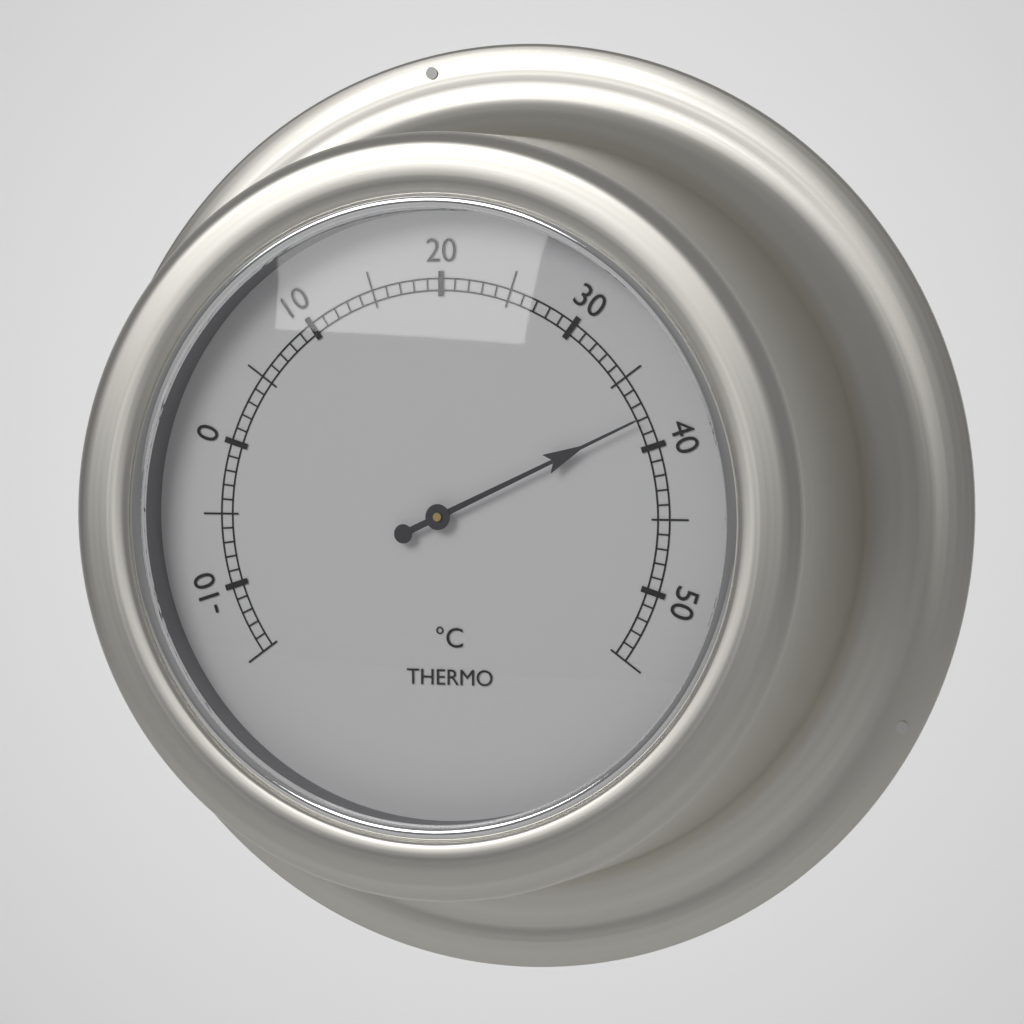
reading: 38 °C
